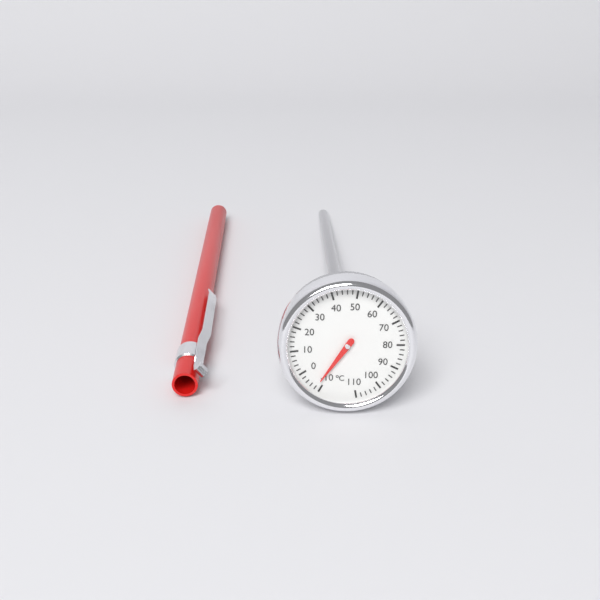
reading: -8 °C
